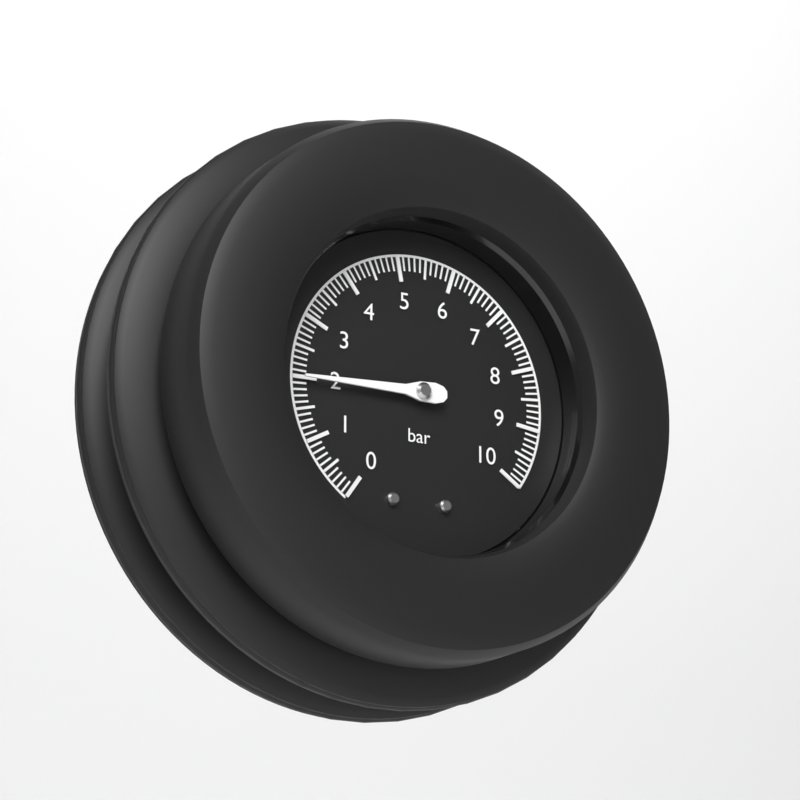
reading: 2.0 bar
